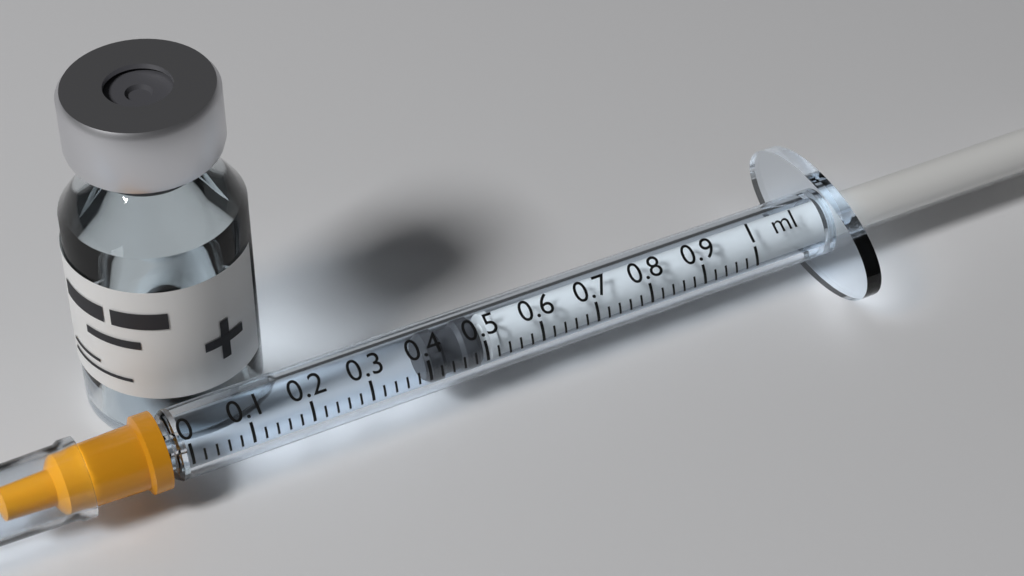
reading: 0.40 ml
